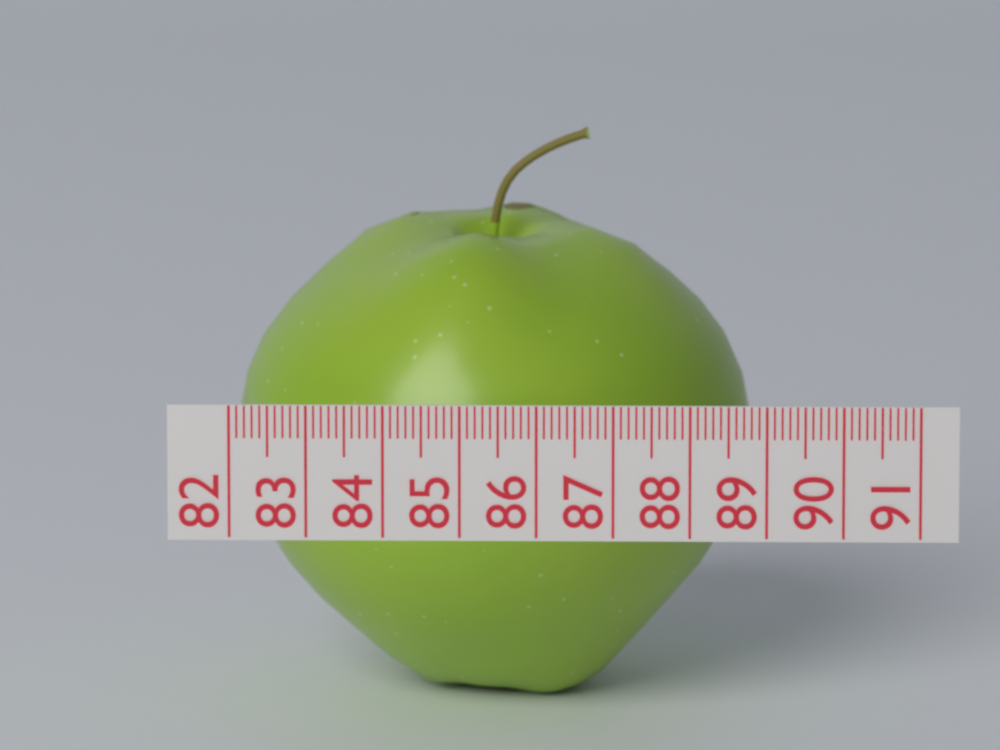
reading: 88.8 (no unit)
